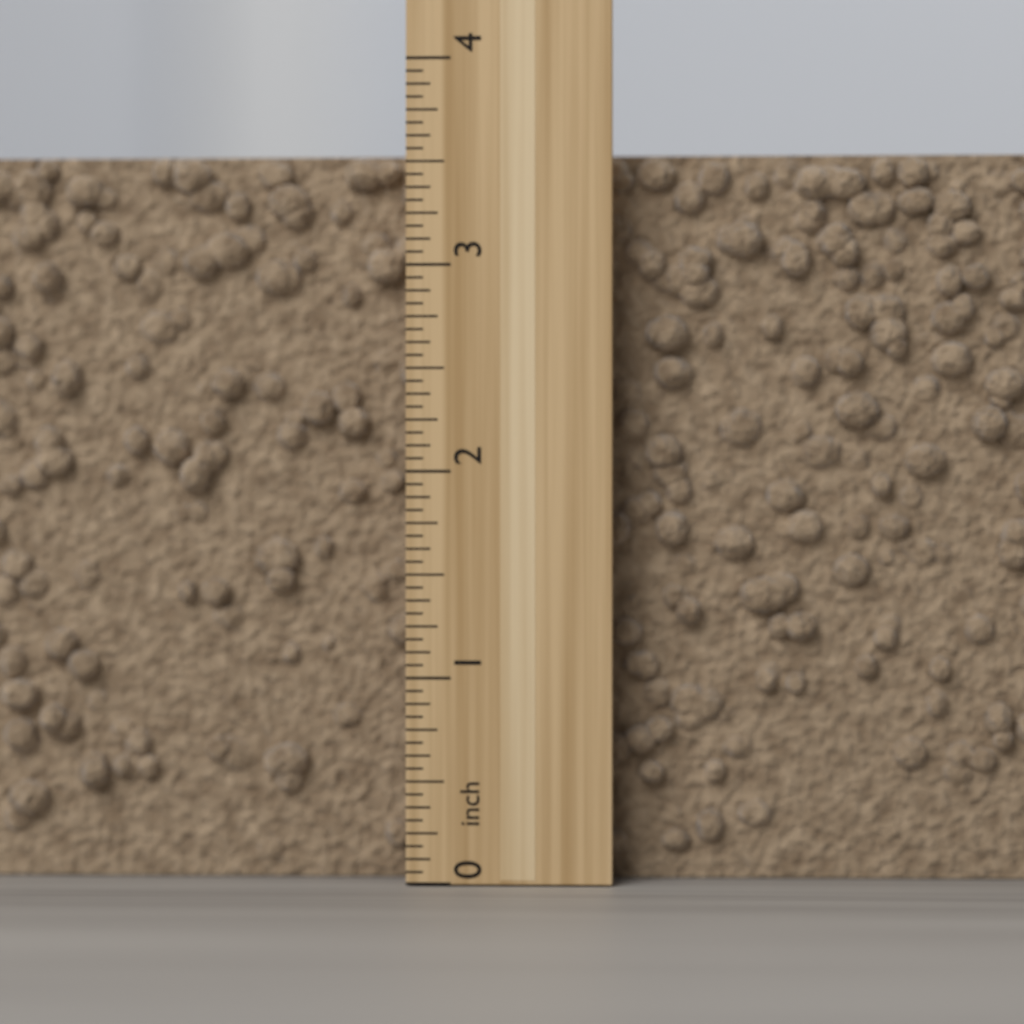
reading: 3.5625 inch
